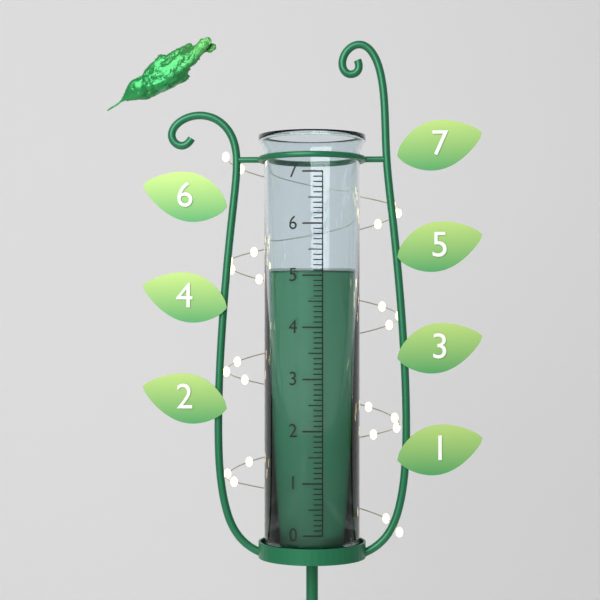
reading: 5.1 (no unit)
